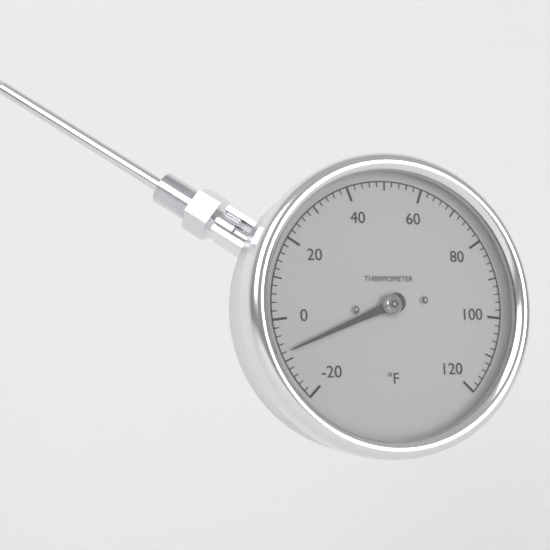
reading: -8 °F
